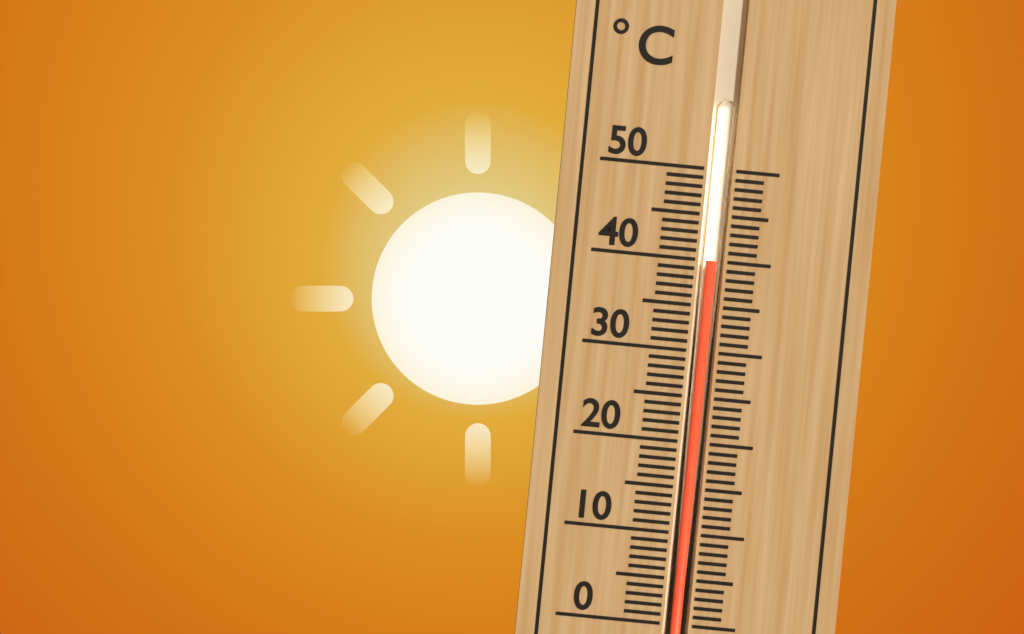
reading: 40 °C
